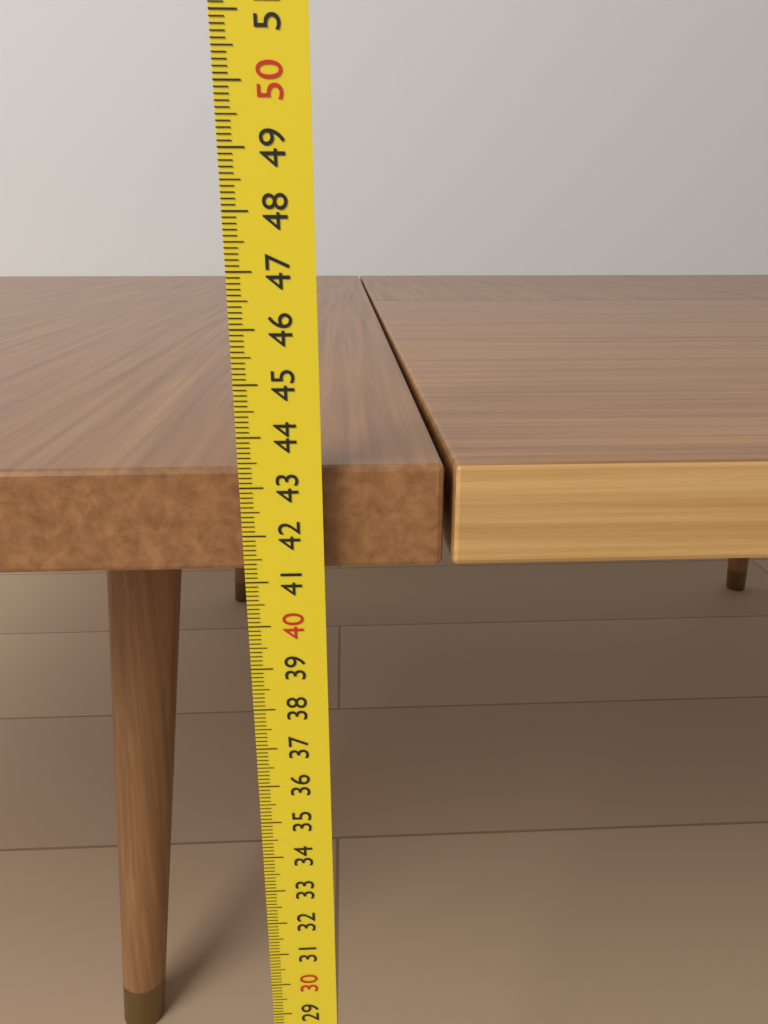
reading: 43.3 cm
